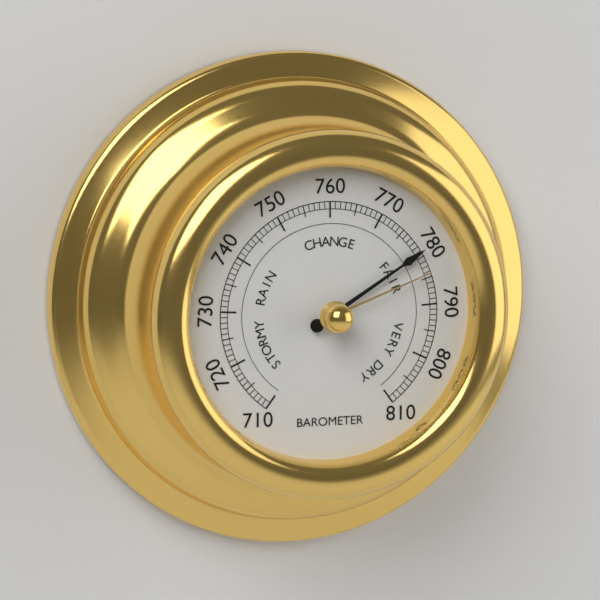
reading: 780 (no unit)
